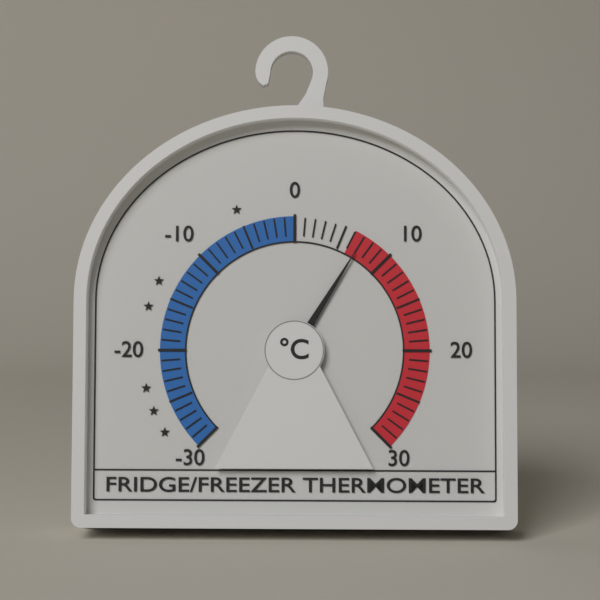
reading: 7 °C
